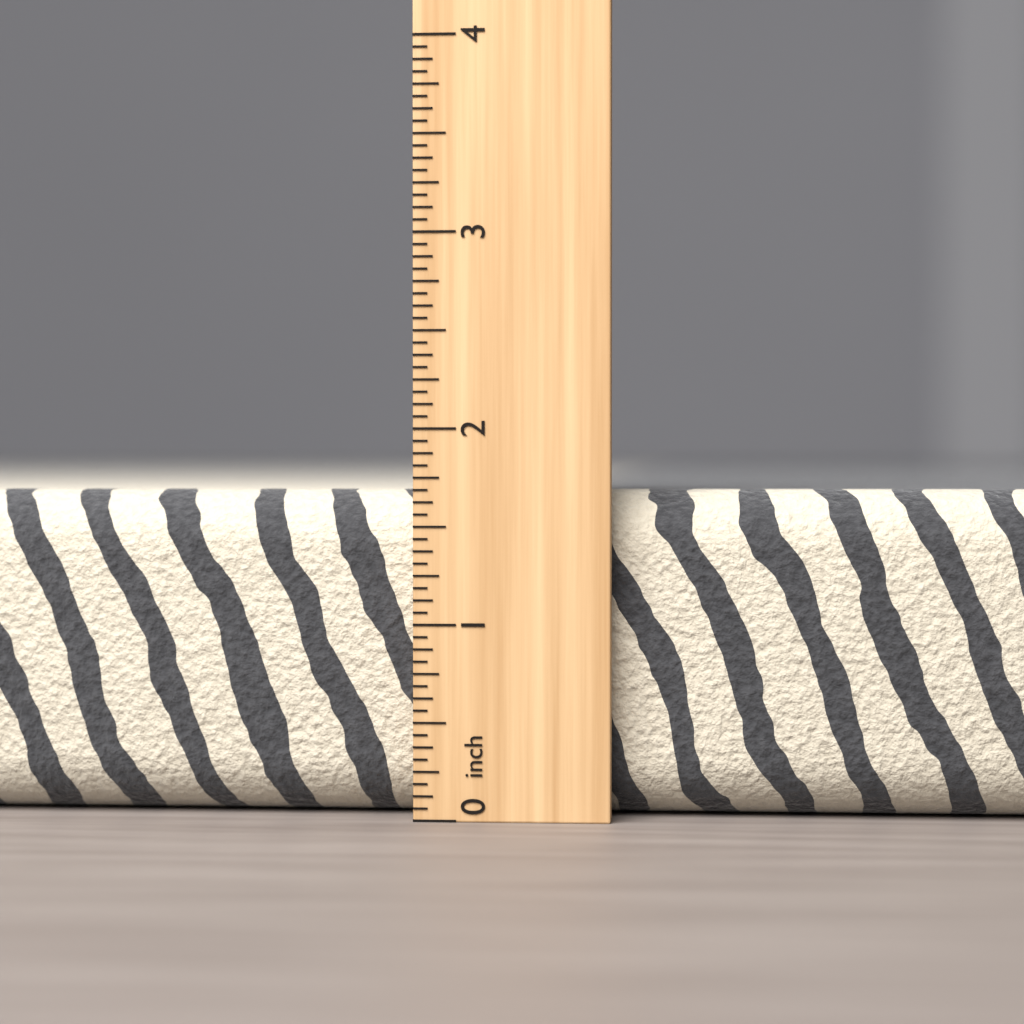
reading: 1.6875 inch
